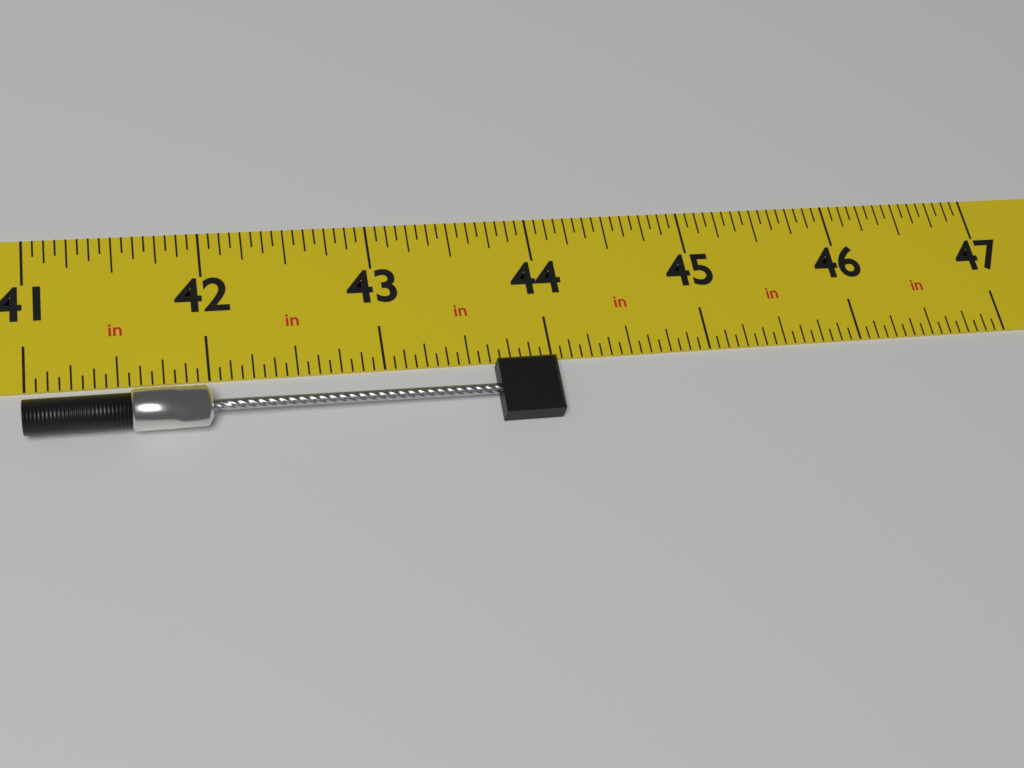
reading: 44.0000 in
